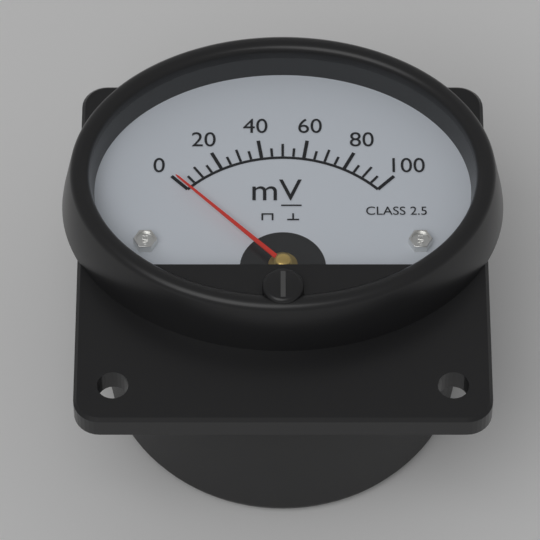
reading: 0 mV
